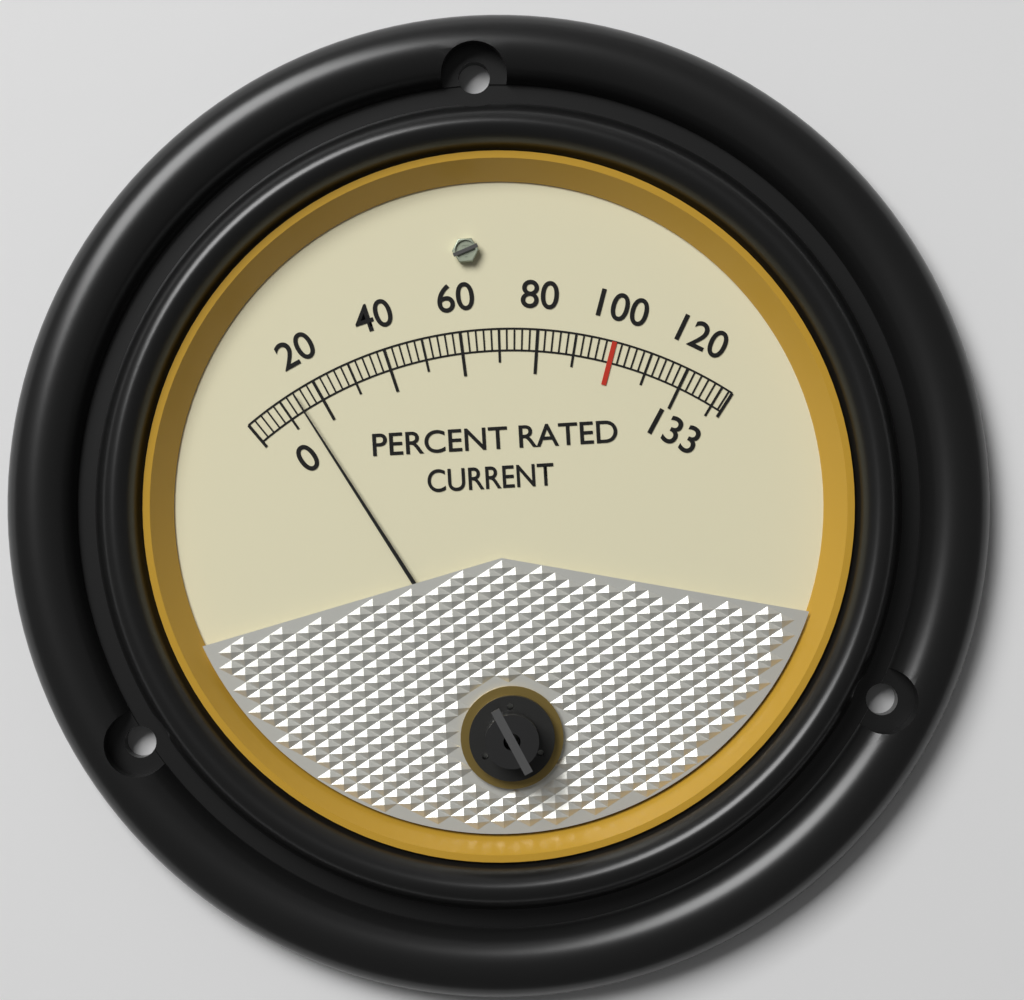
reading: 14 %
